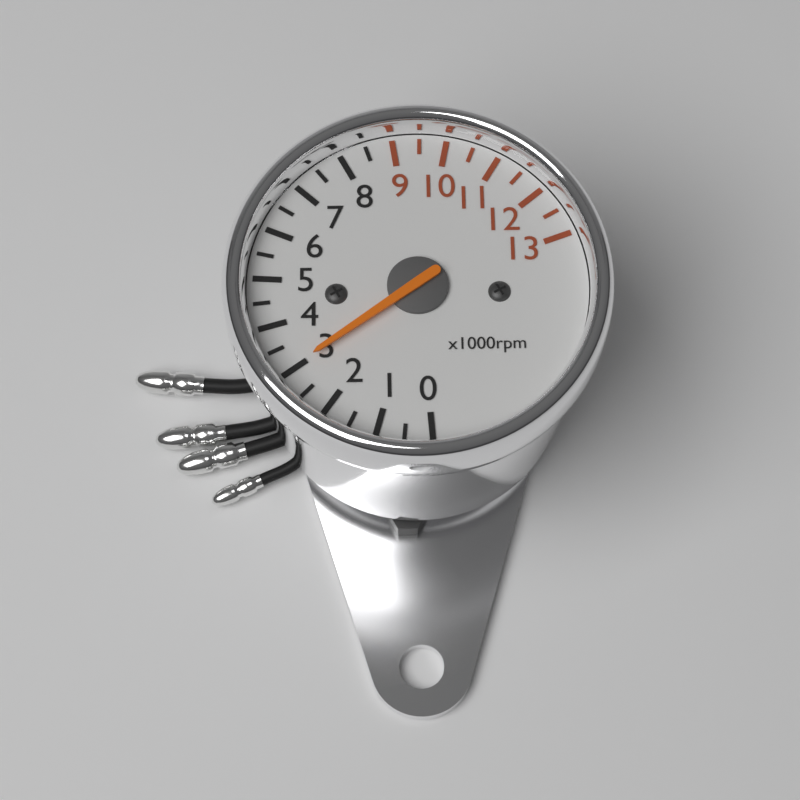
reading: 3000 rpm
